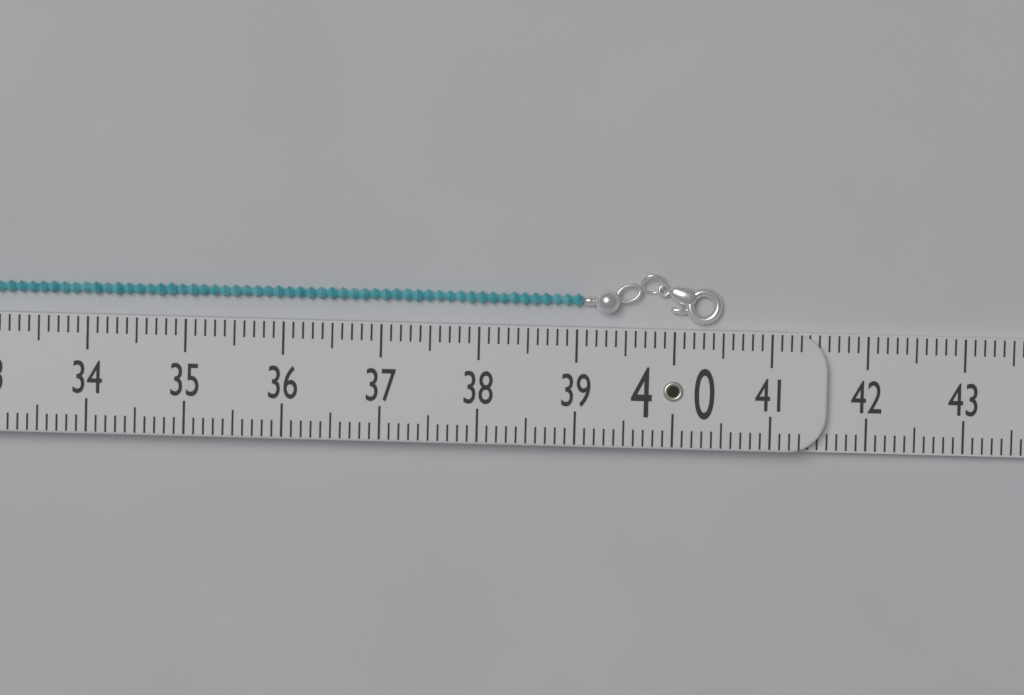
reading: 40.5 (no unit)
